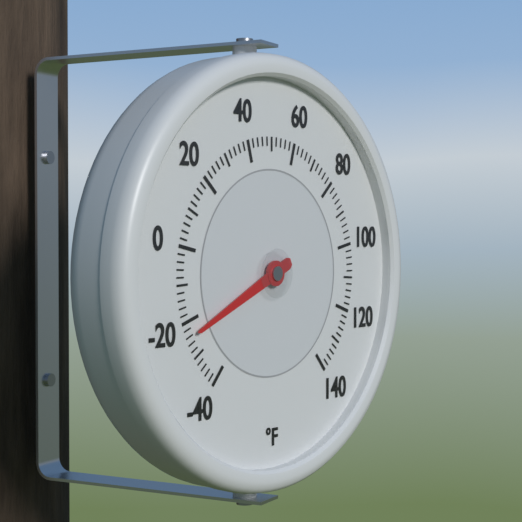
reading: -24 °F
